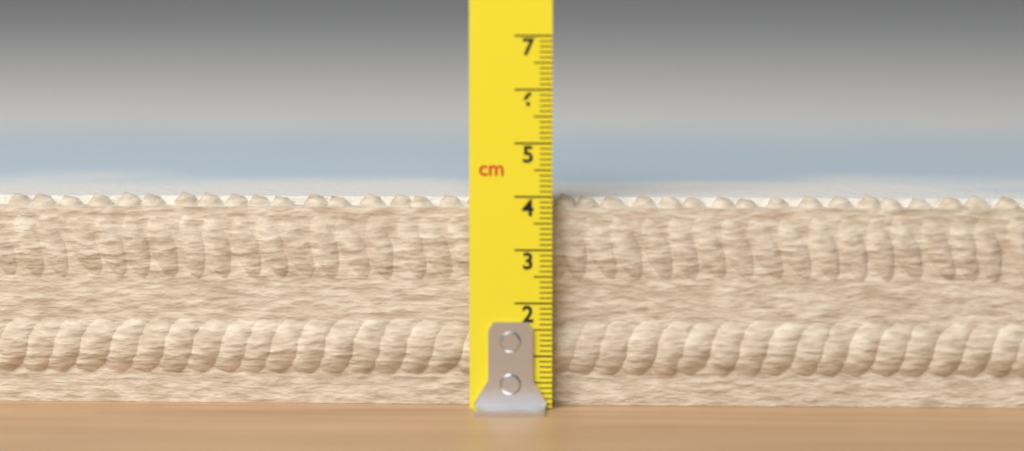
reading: 4.0 cm
